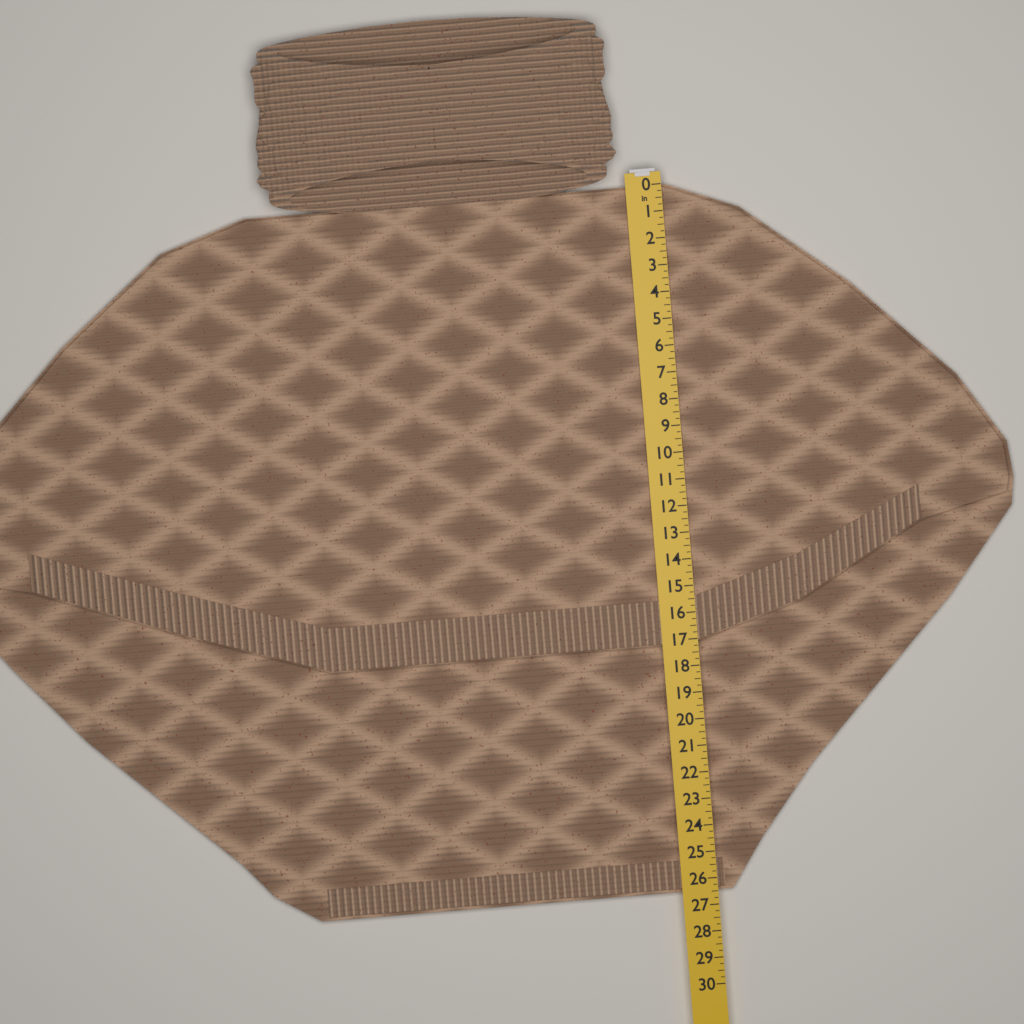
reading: 26.50 in
